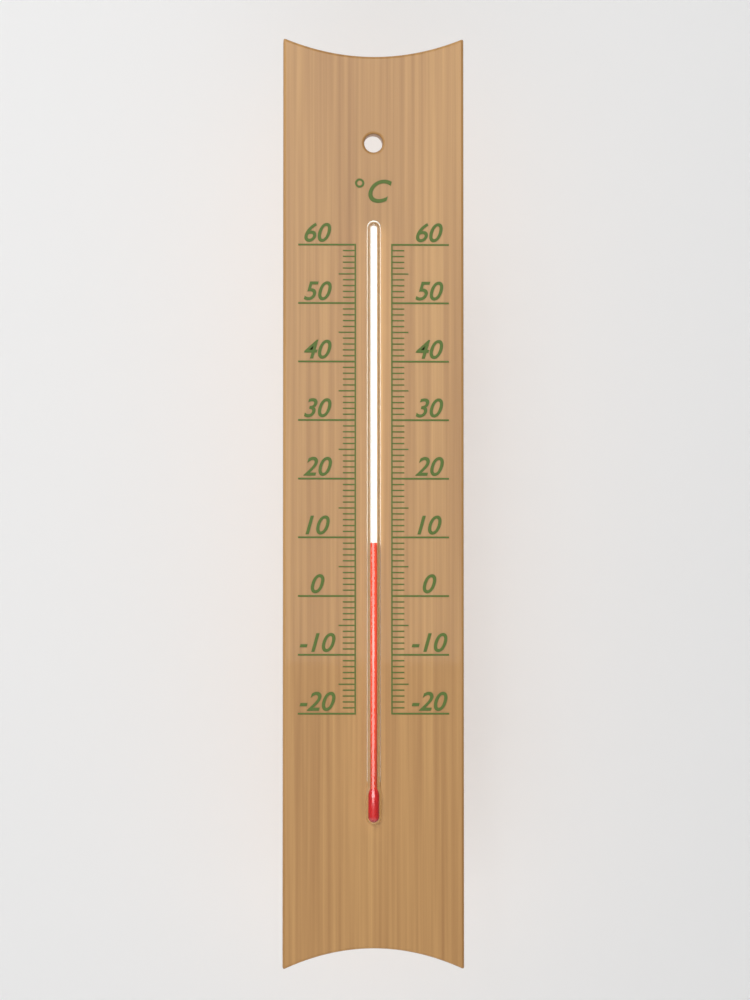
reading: 9 °C
